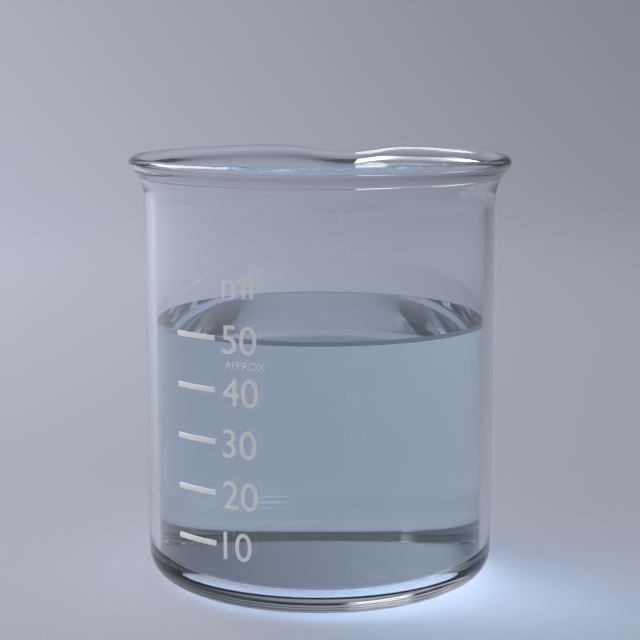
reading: 50 ml
